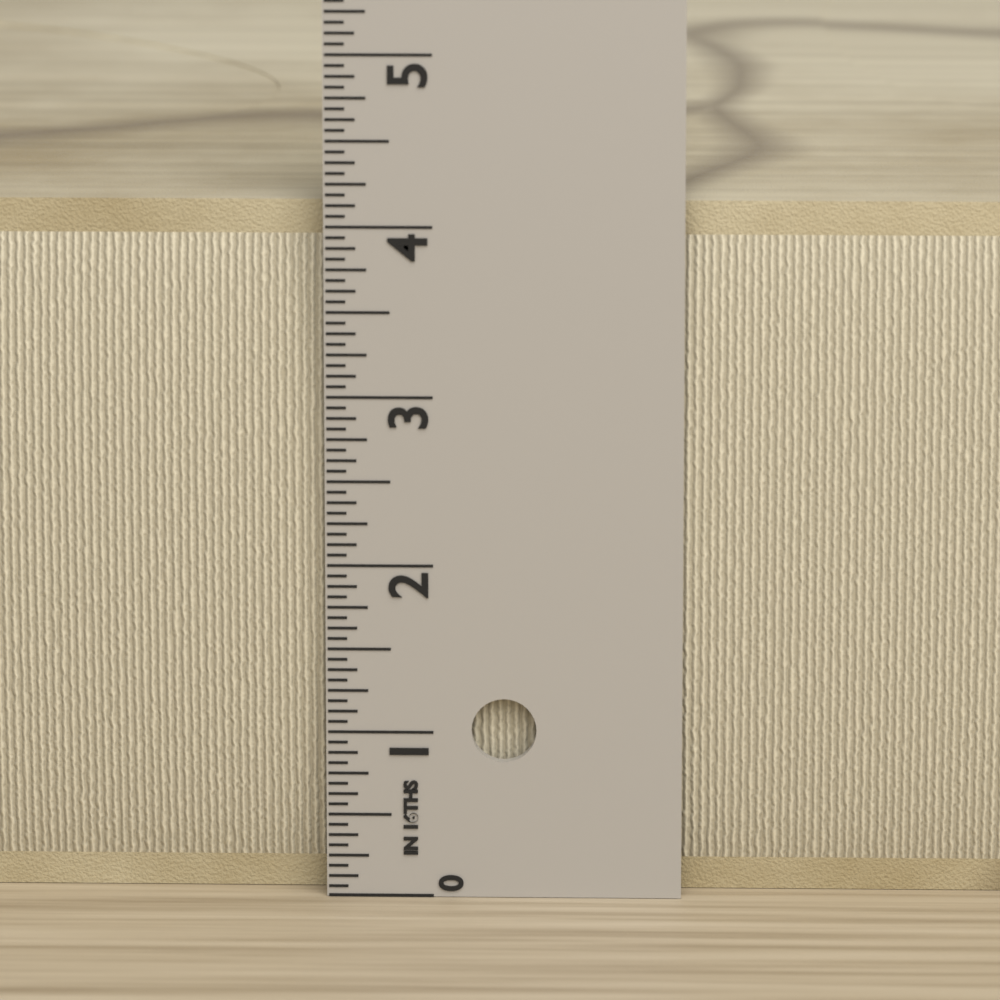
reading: 4.1250 in
